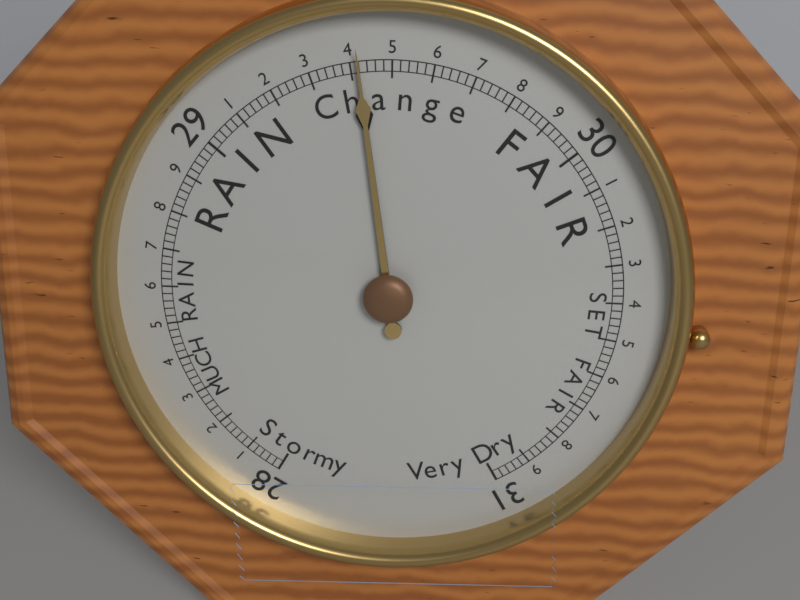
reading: 29.42 (no unit)
